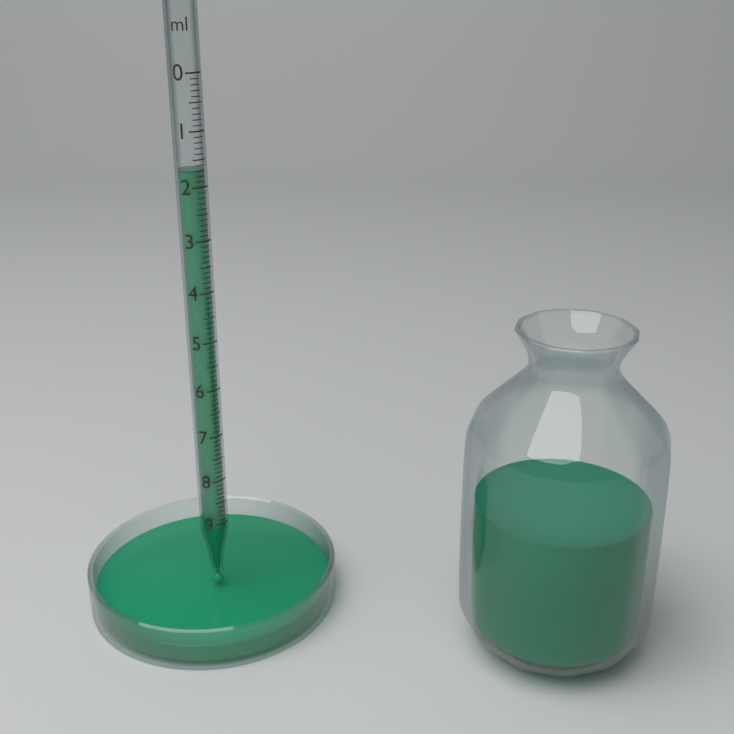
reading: 1.7 ml
